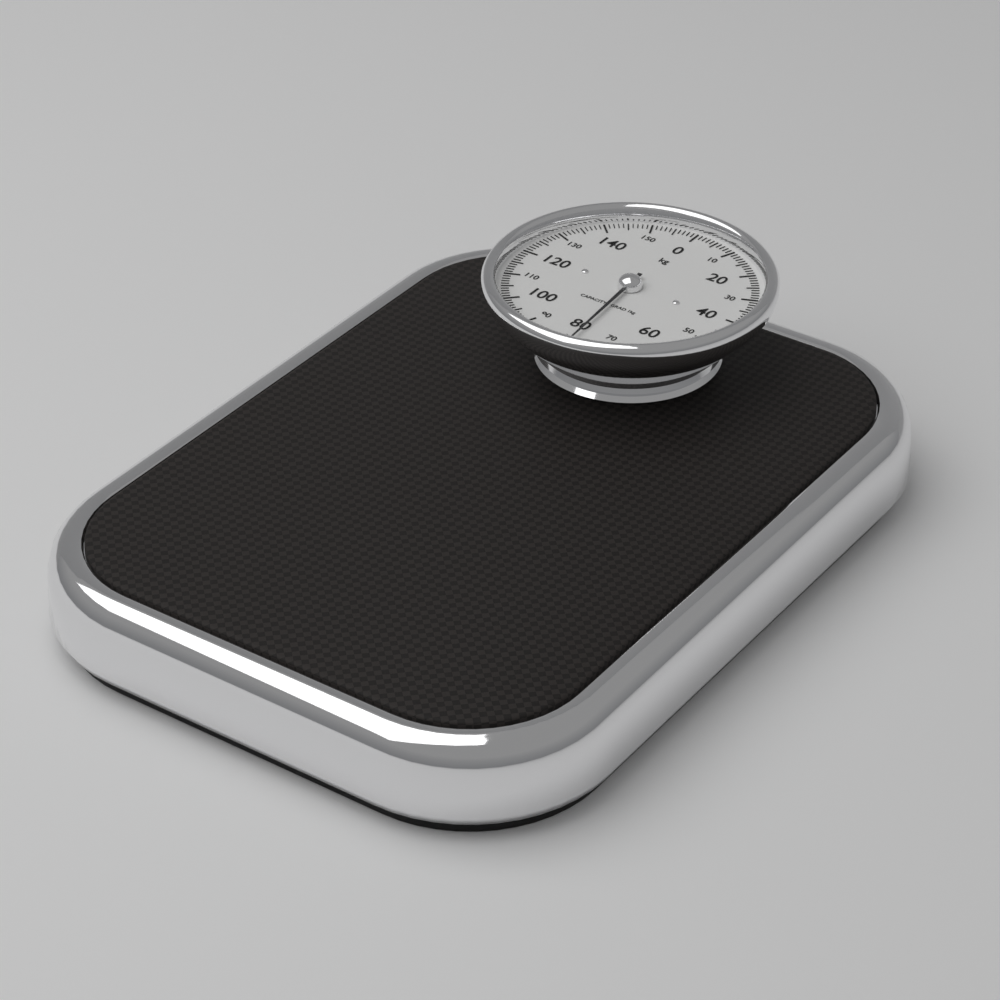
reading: 78 kg
